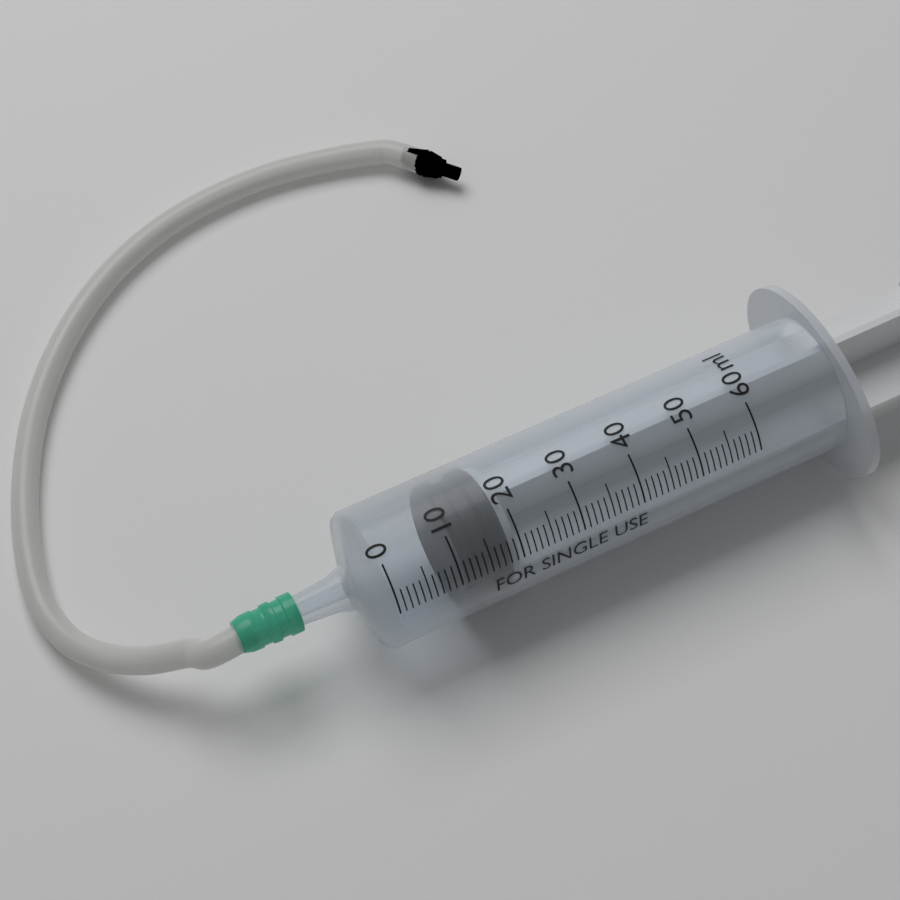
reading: 11 ml
